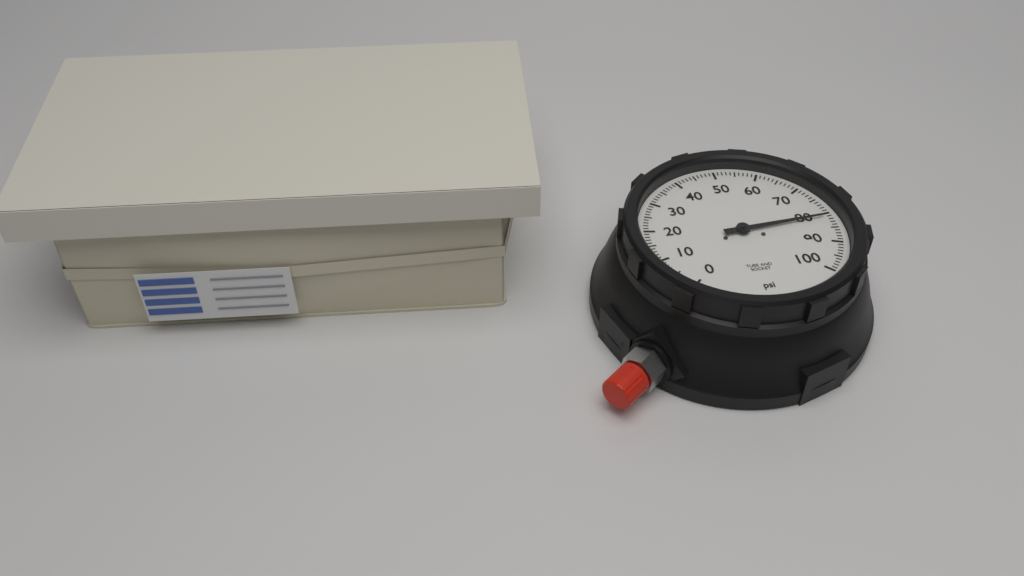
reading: 81 psi
